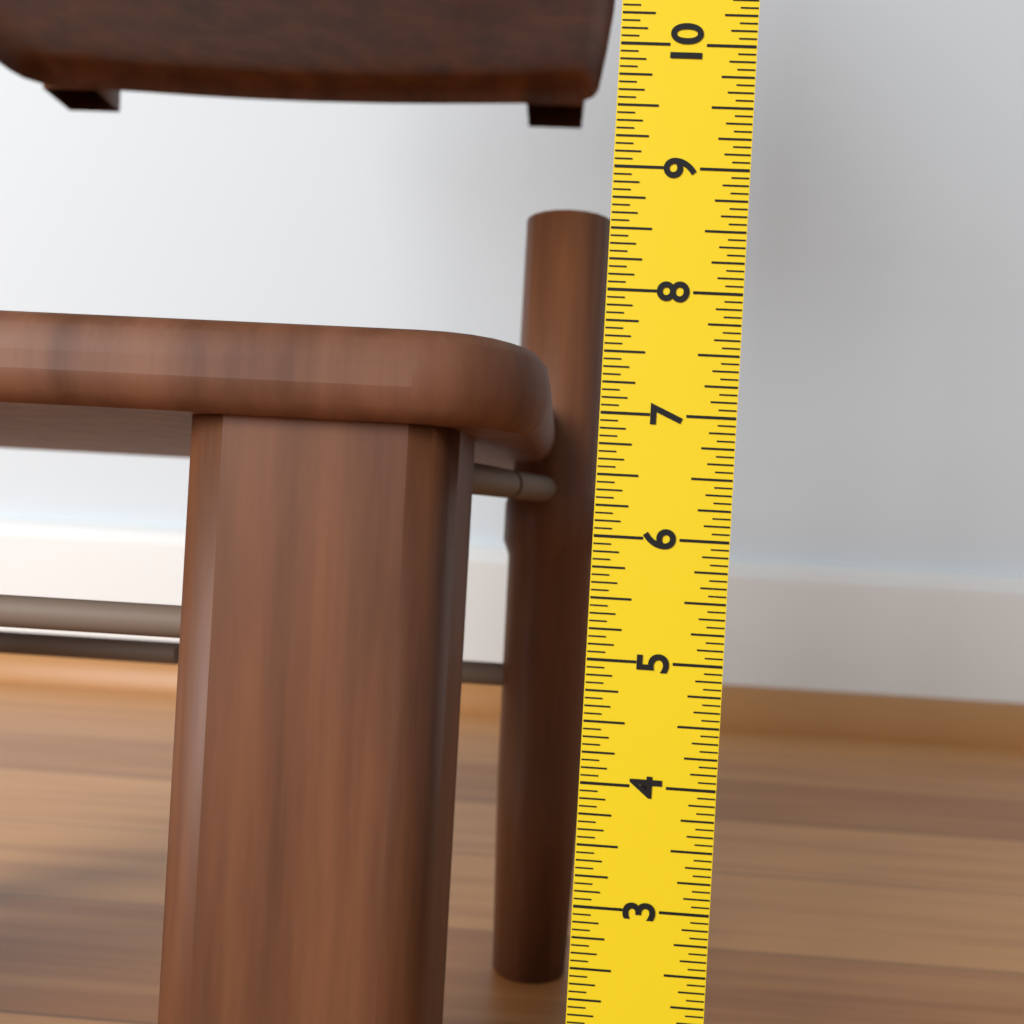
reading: 7.6250 in
